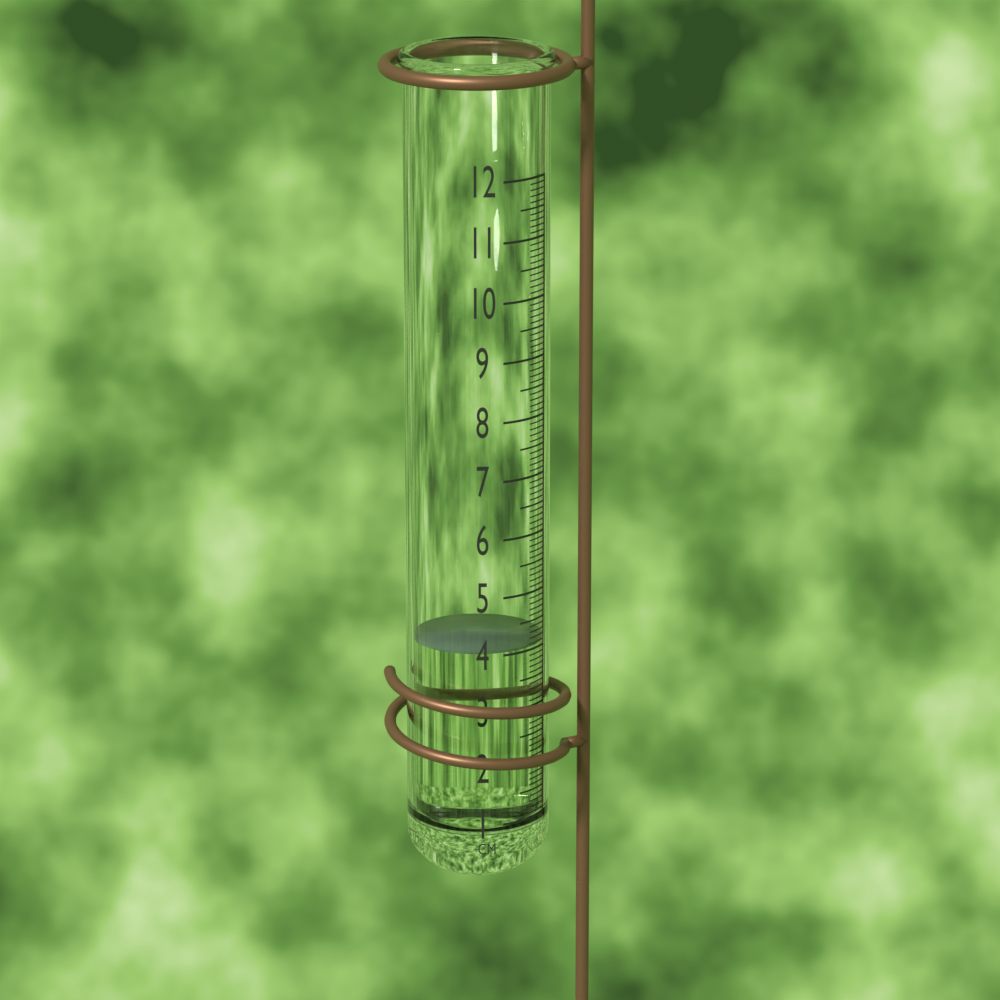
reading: 4.1 cm
